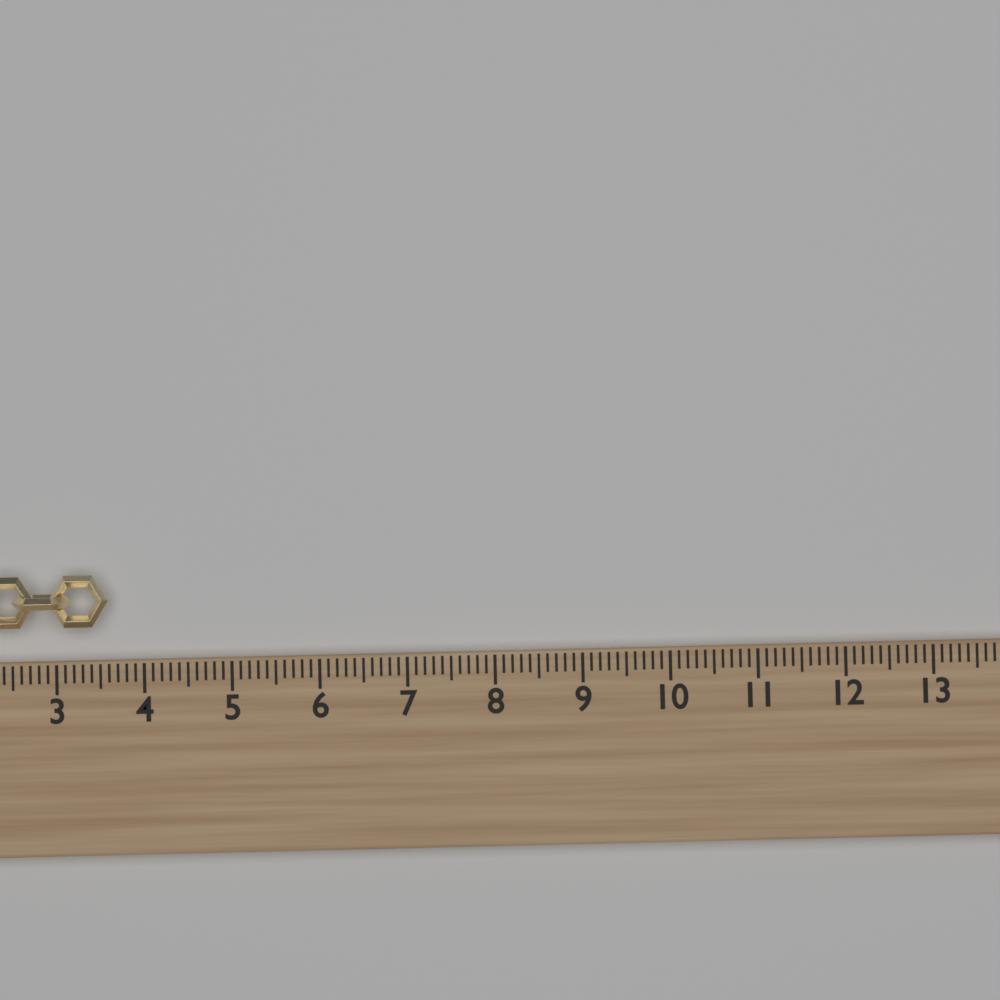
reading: 3.6 (no unit)
